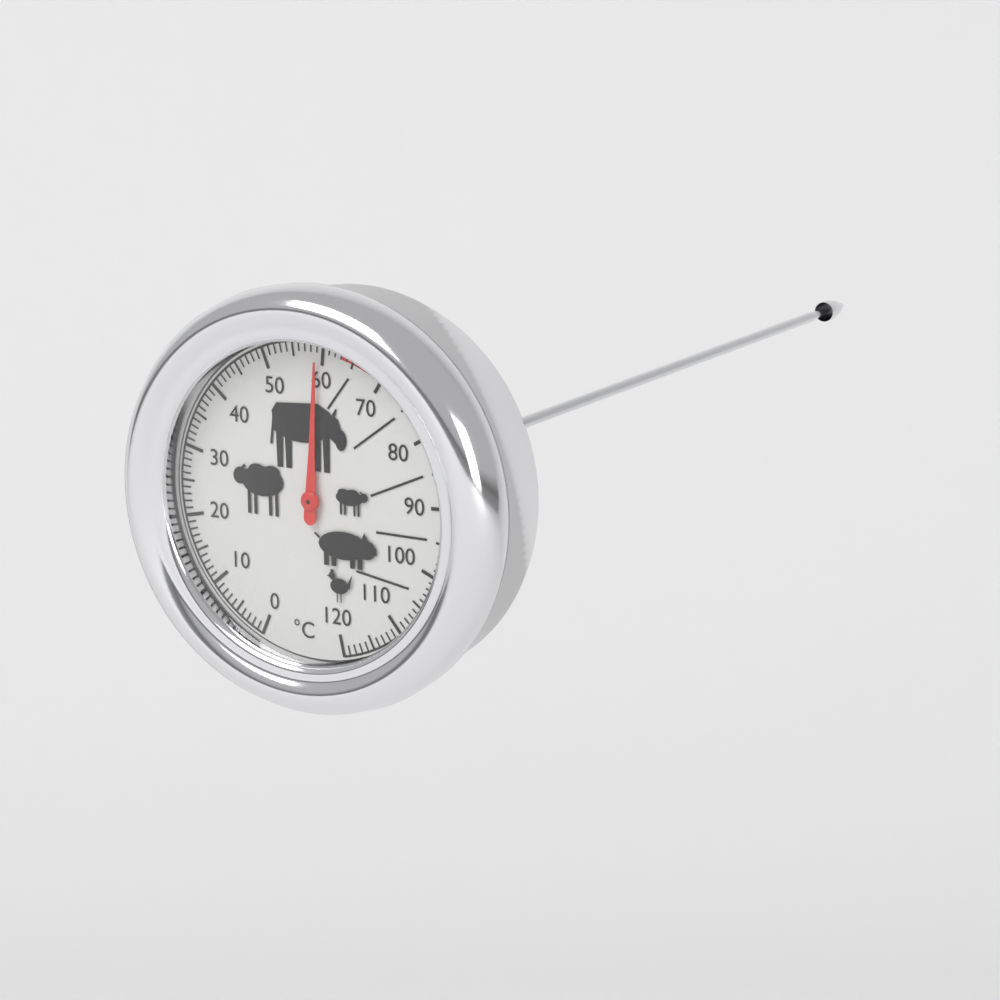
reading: 59 °C
